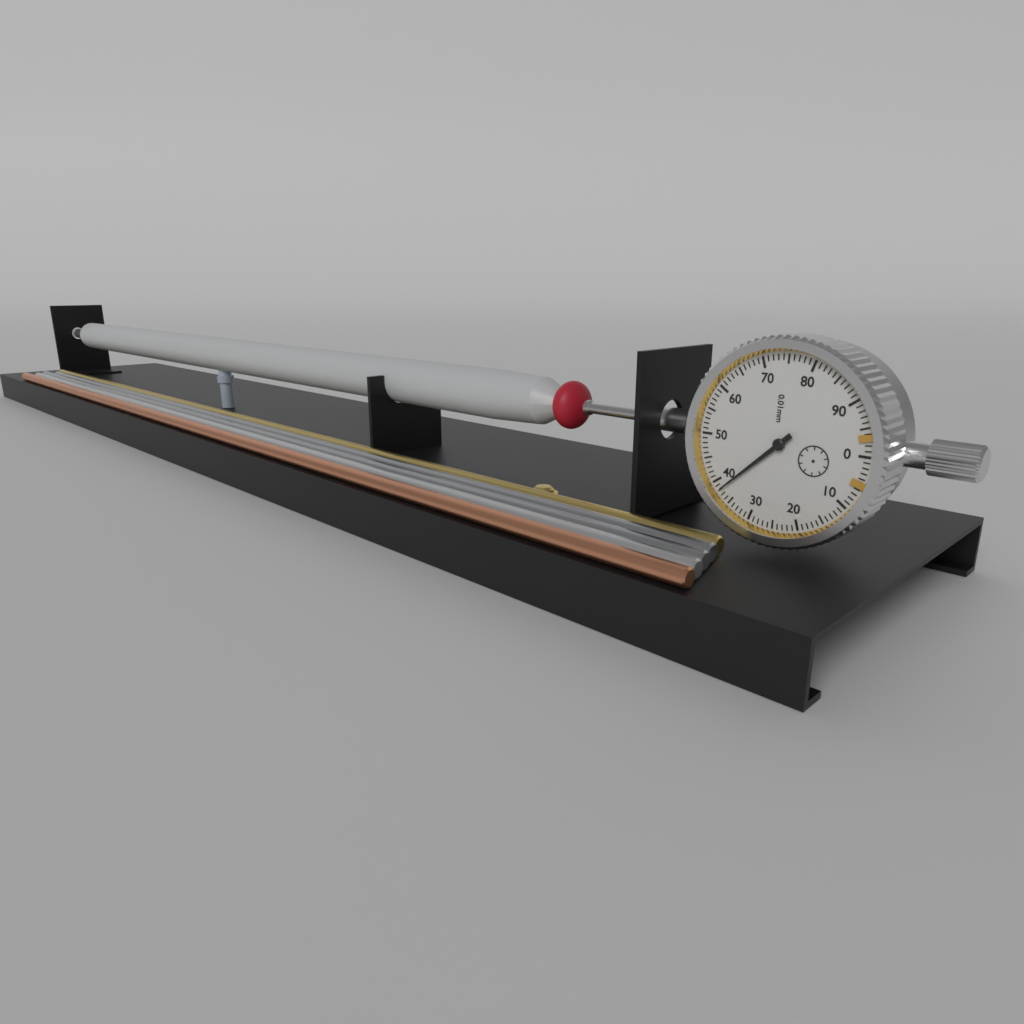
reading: 0.38 mm
